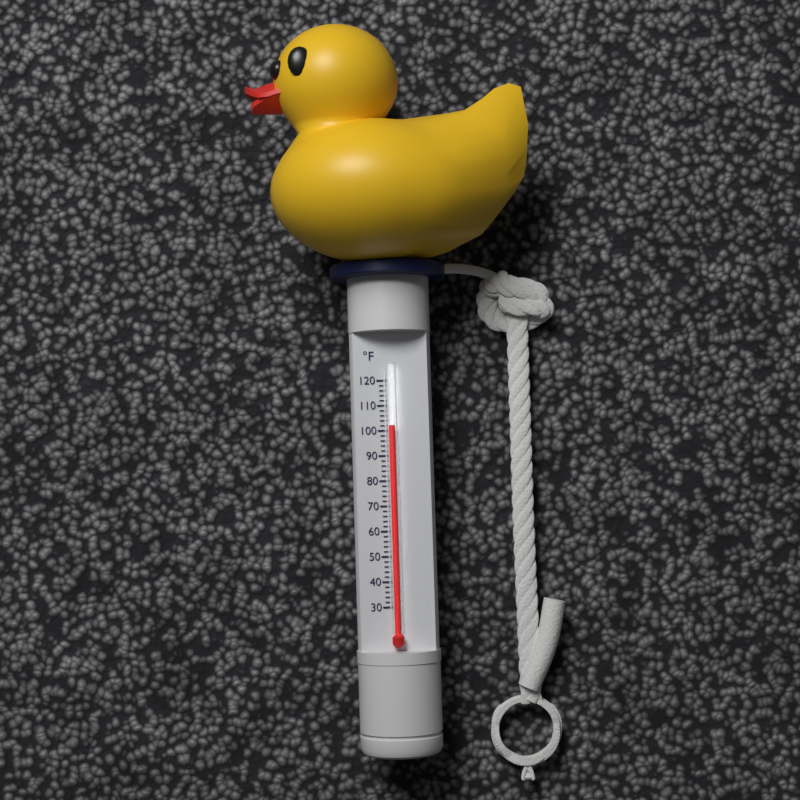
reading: 102 °F
